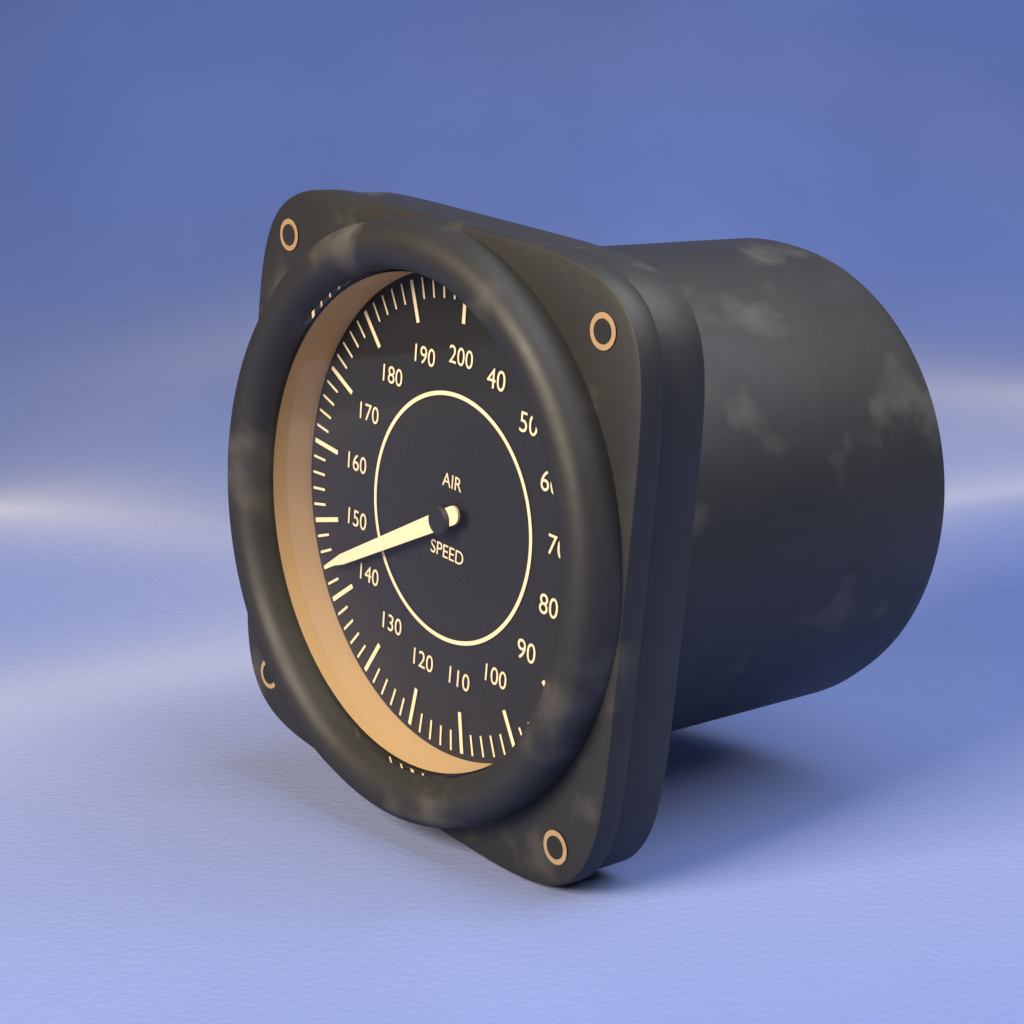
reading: 144 (no unit)
